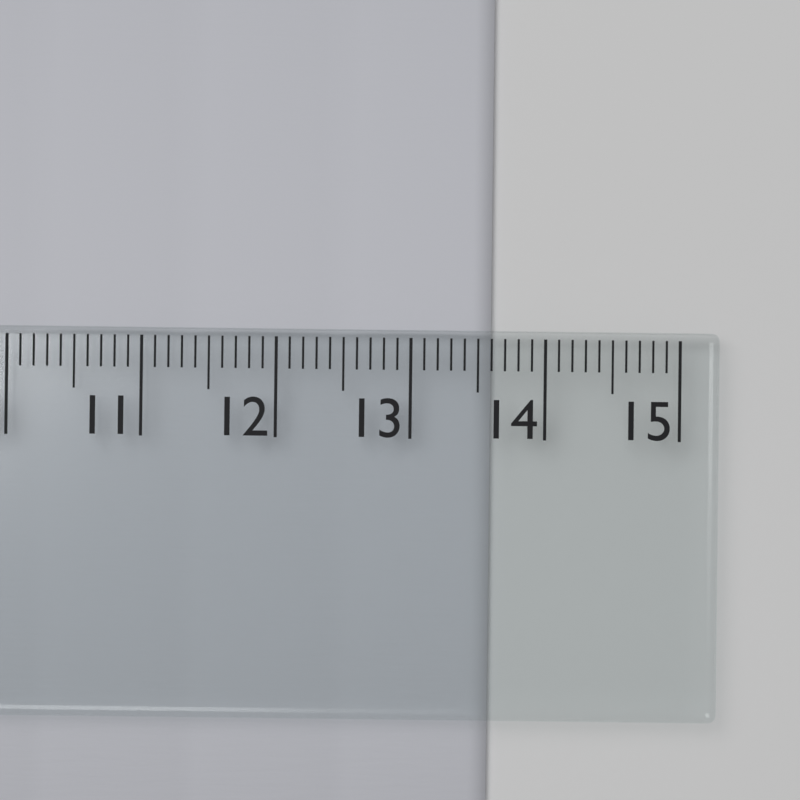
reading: 13.6 cm
